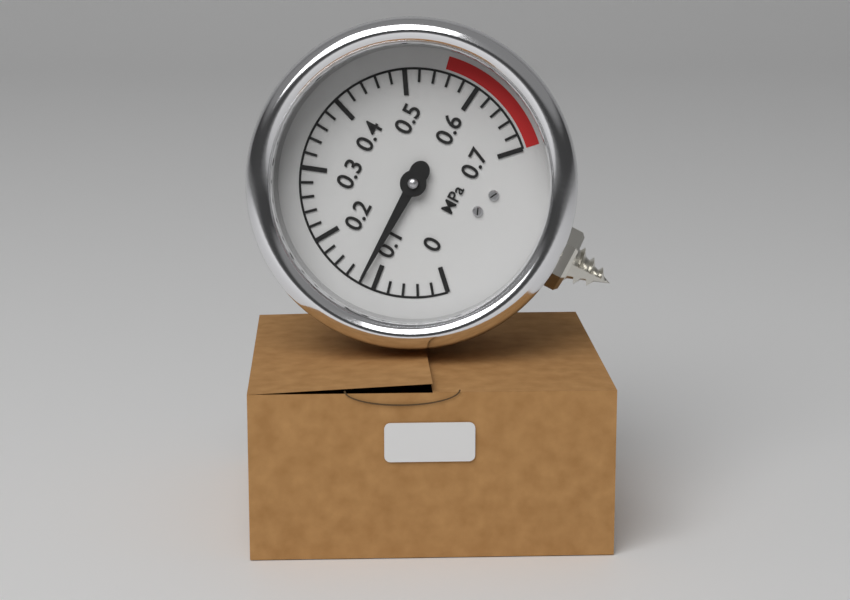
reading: 0.12 MPa
